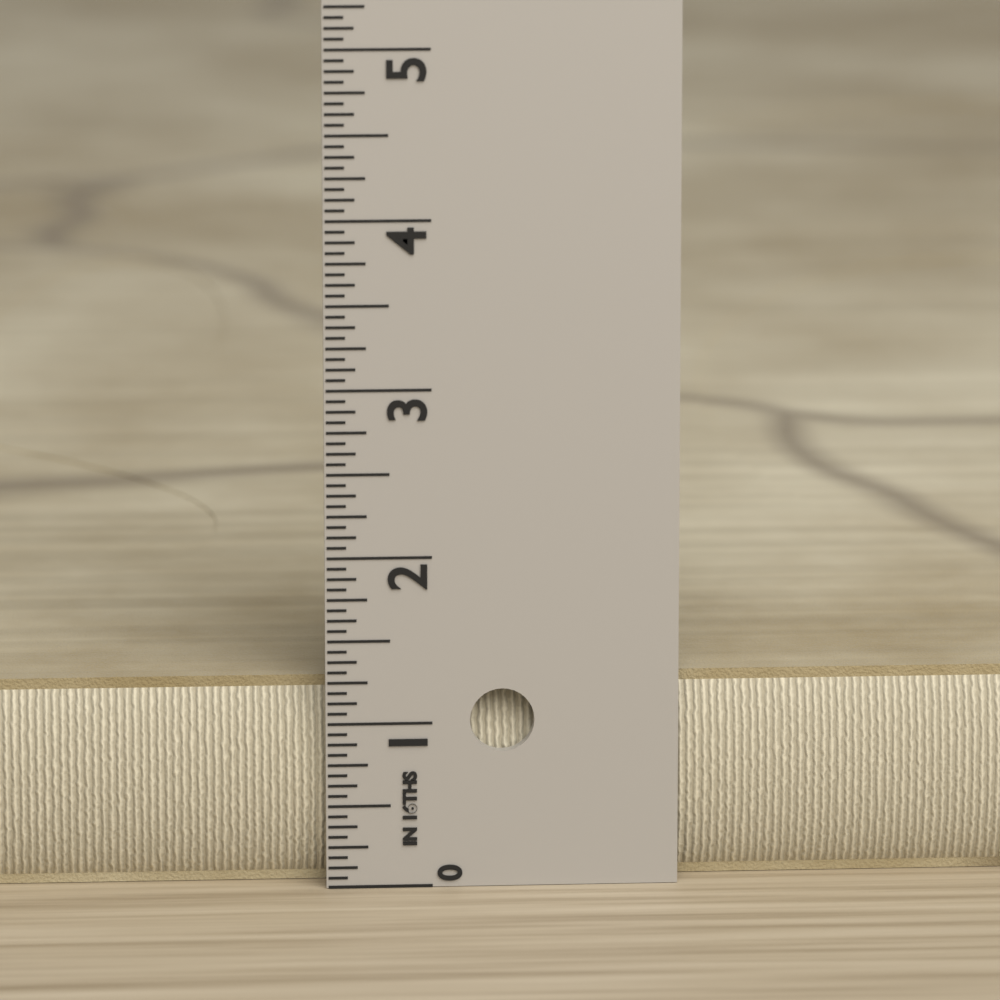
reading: 1.2500 in
